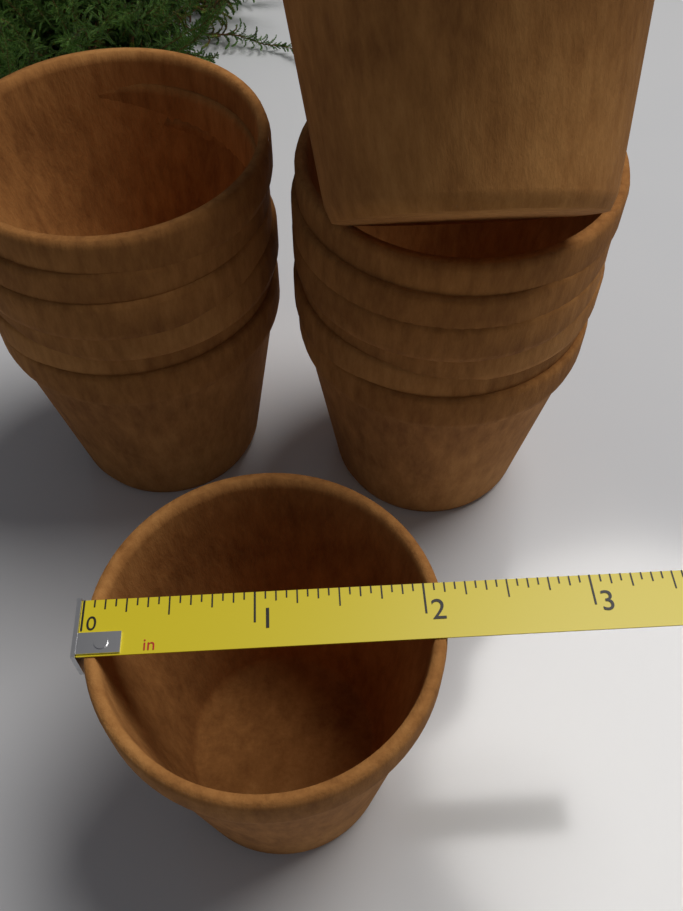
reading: 2.1250 in
